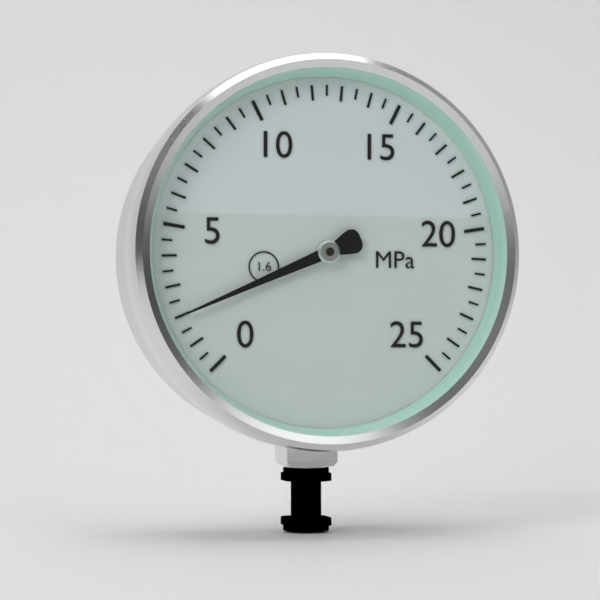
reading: 2.0 MPa
